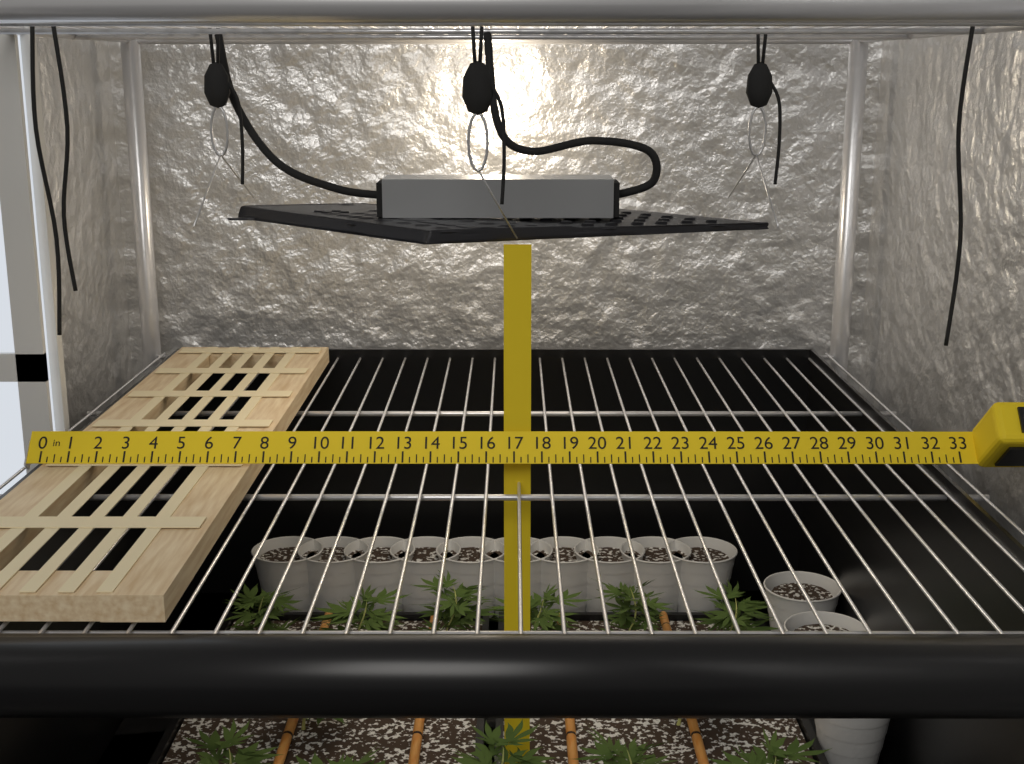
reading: 7.50 in
